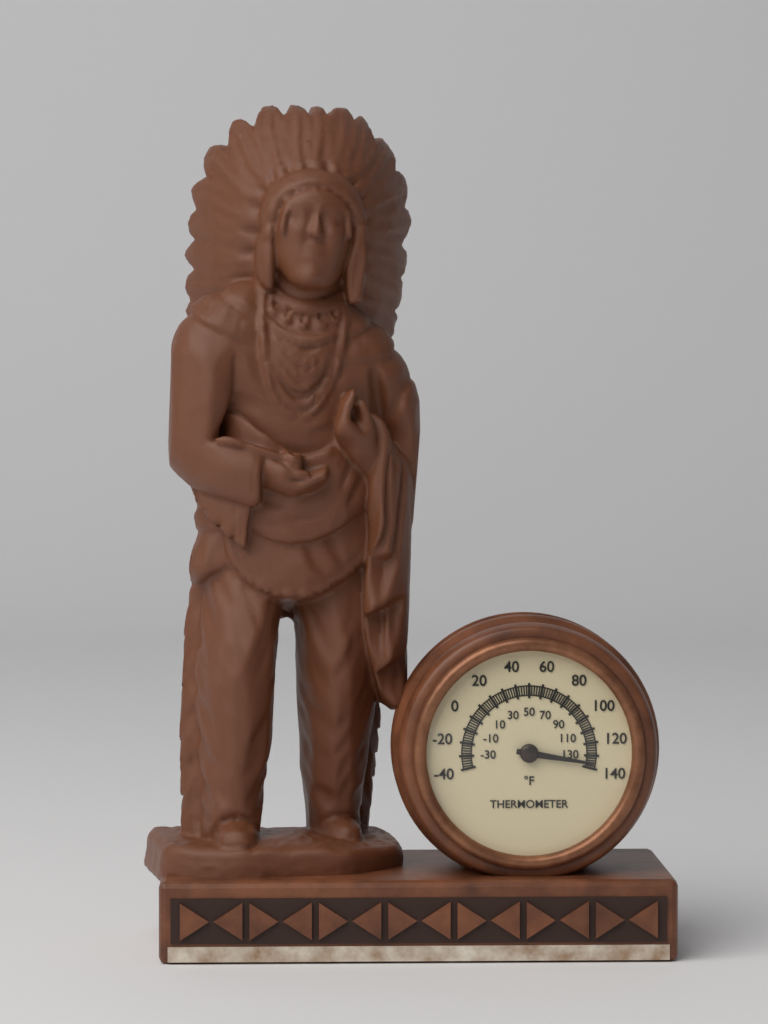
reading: 136 °F
